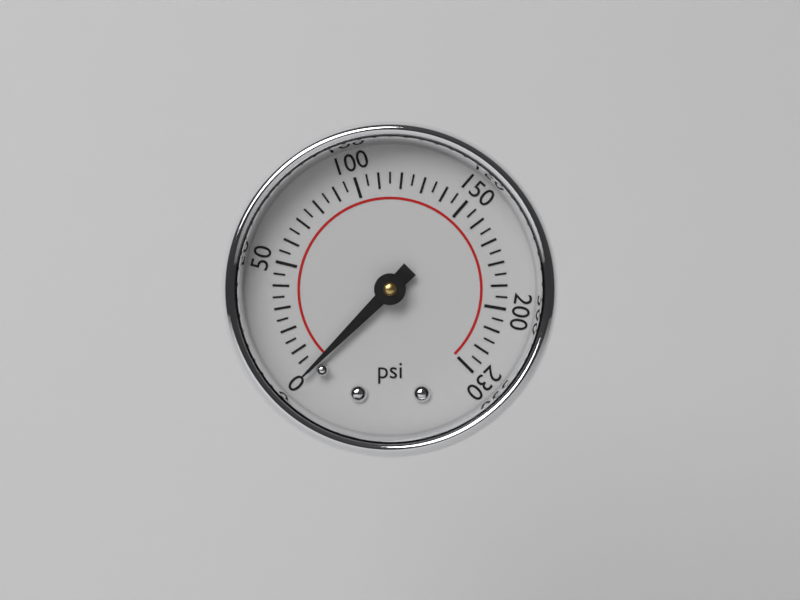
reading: 0 psi
